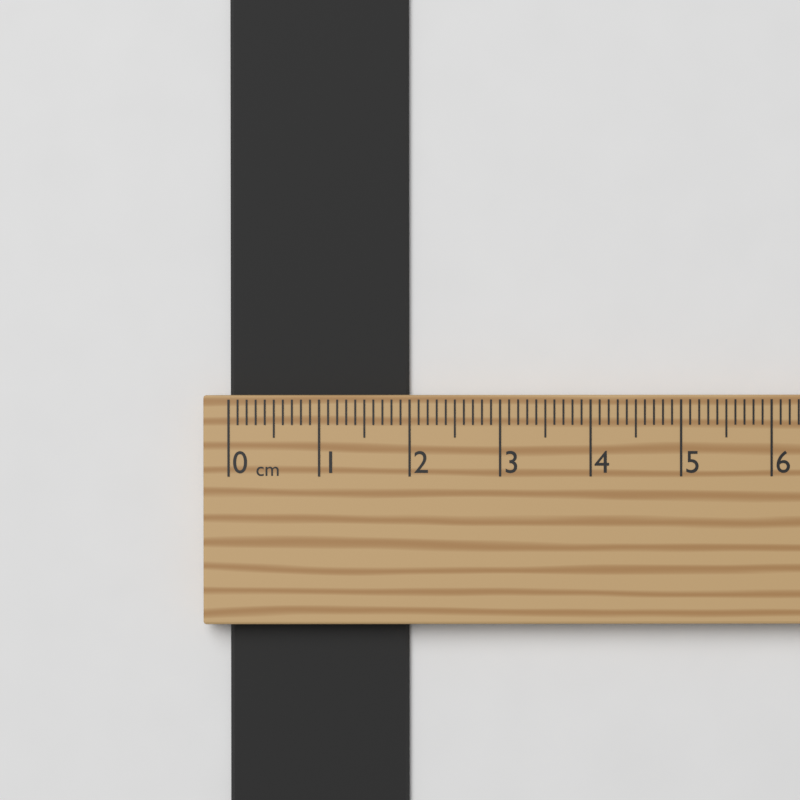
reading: 2.0 cm
